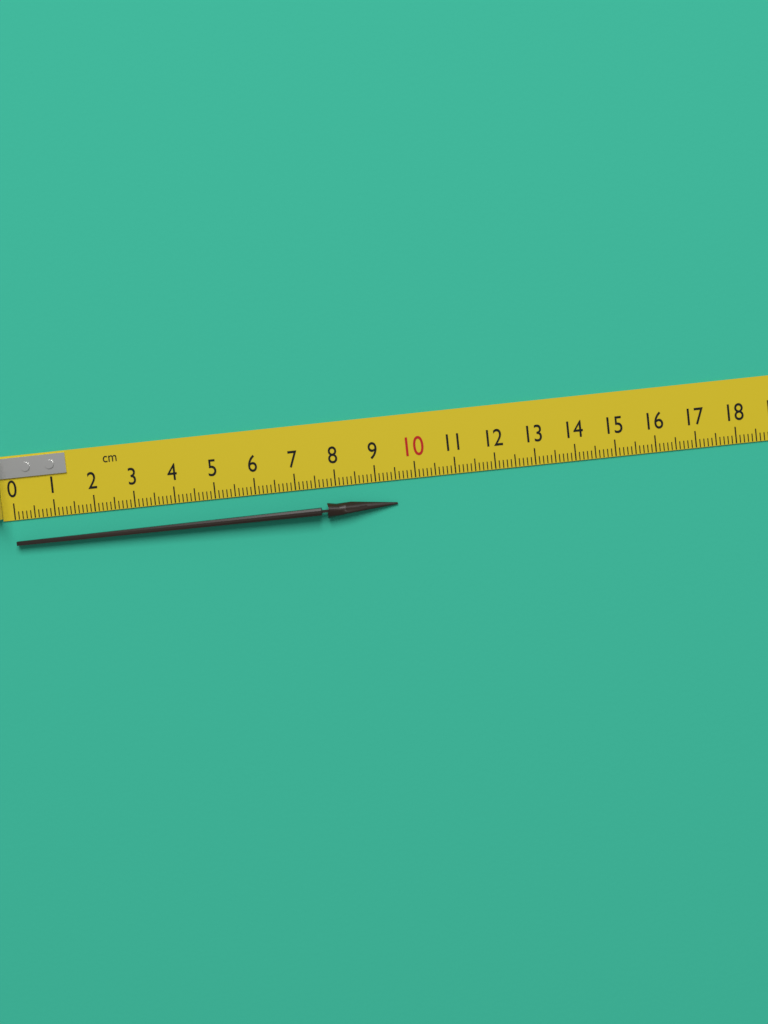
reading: 9.5 cm
